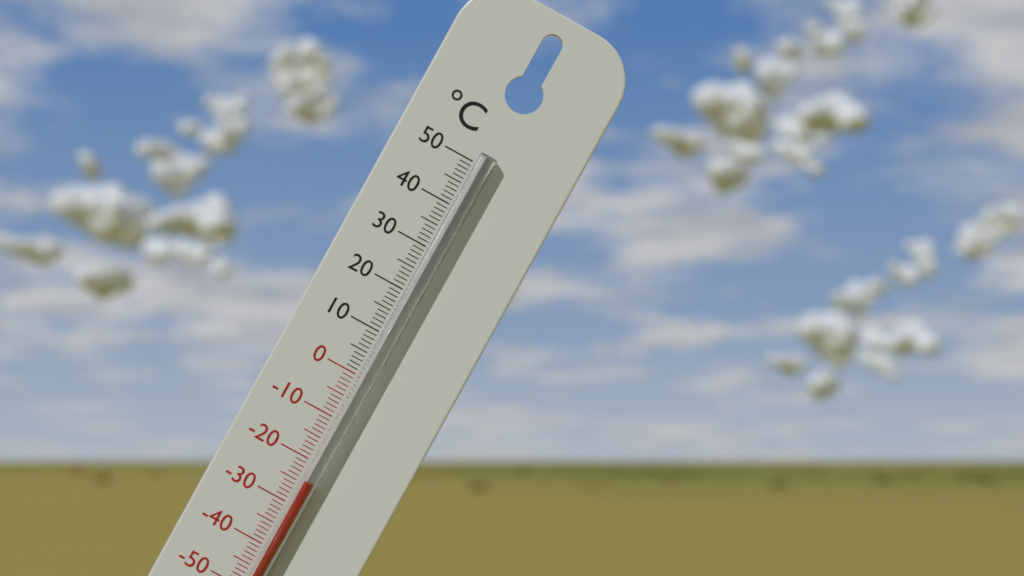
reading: -24 °C
